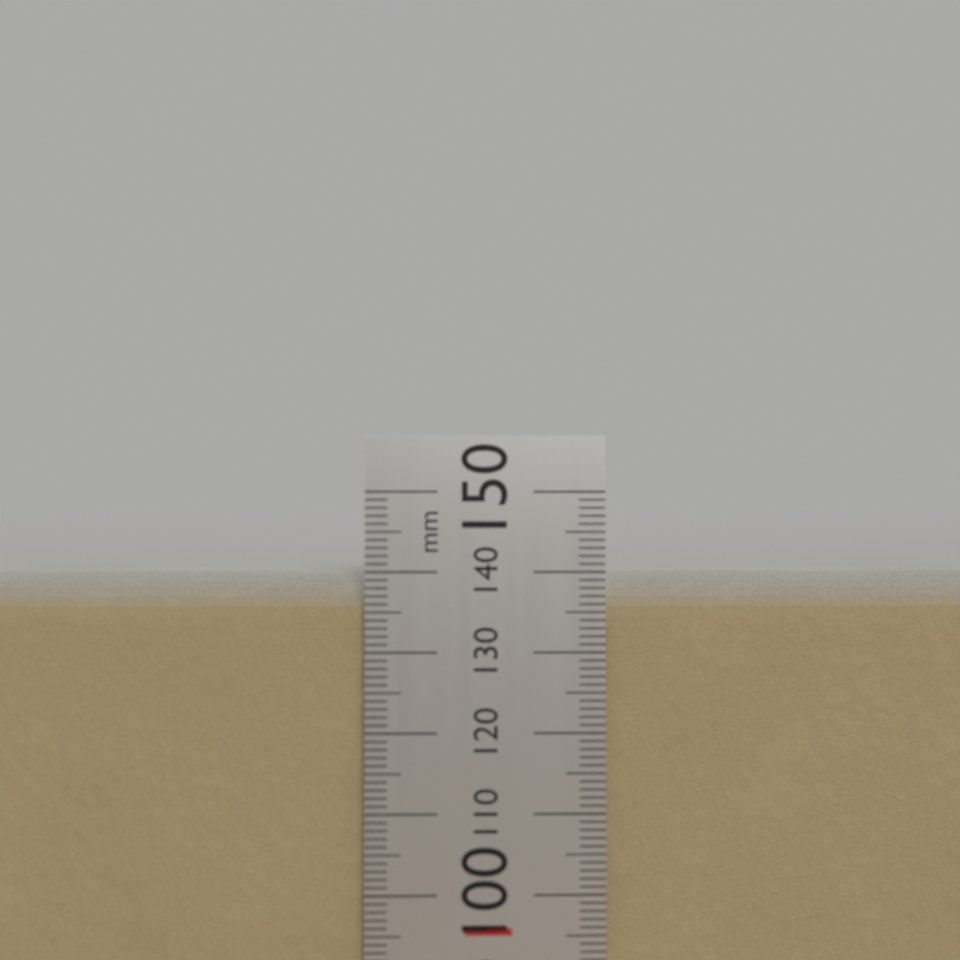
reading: 140 mm
